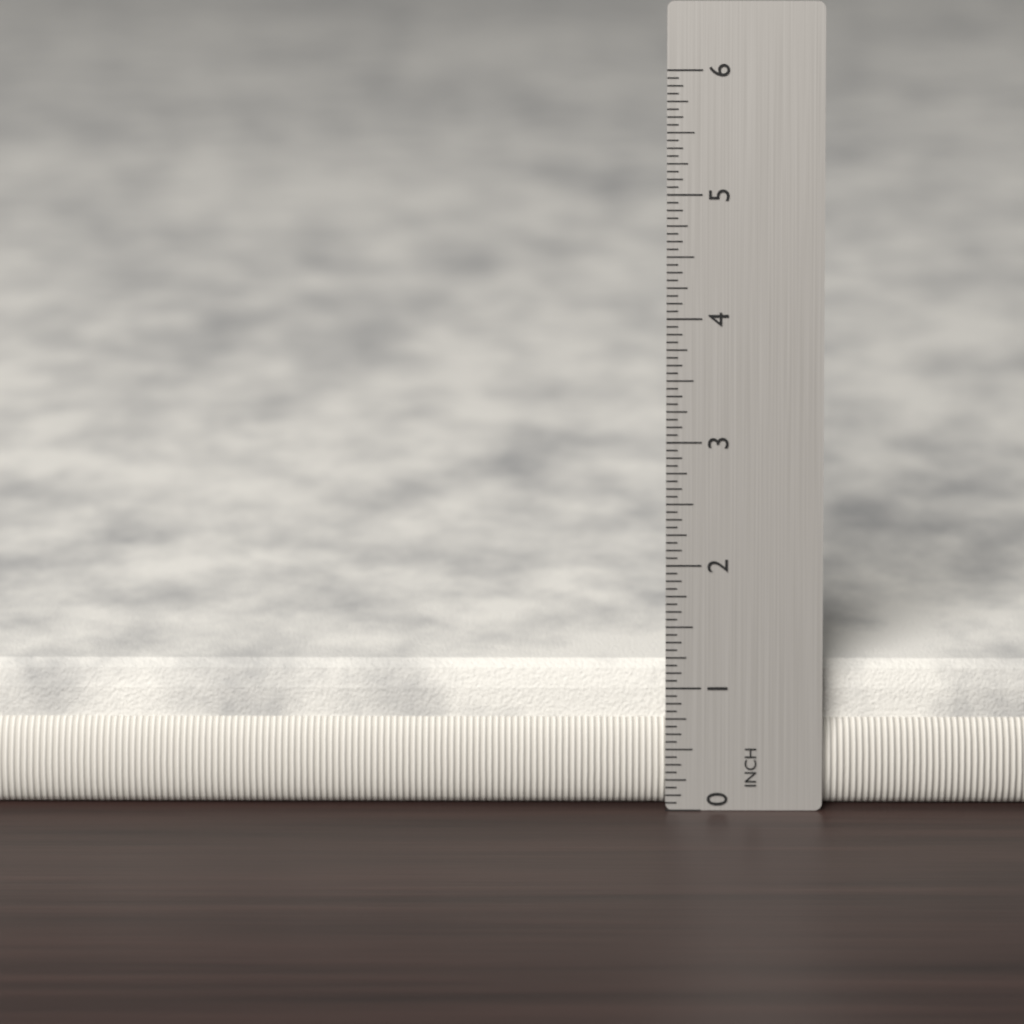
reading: 1.1250 in
